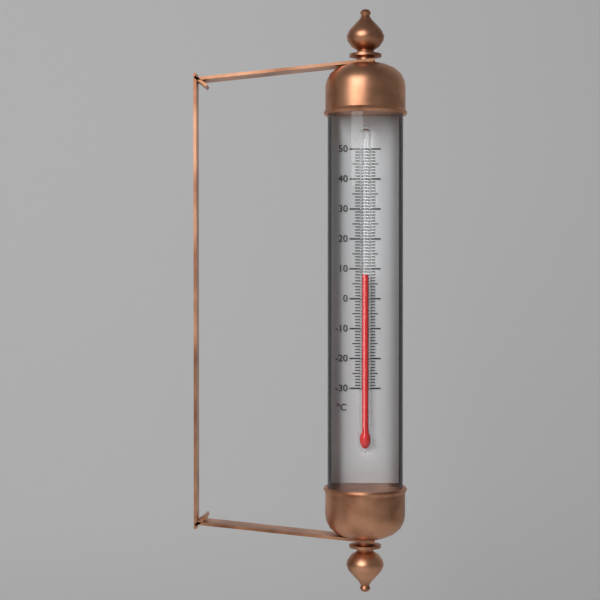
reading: 8 °C
